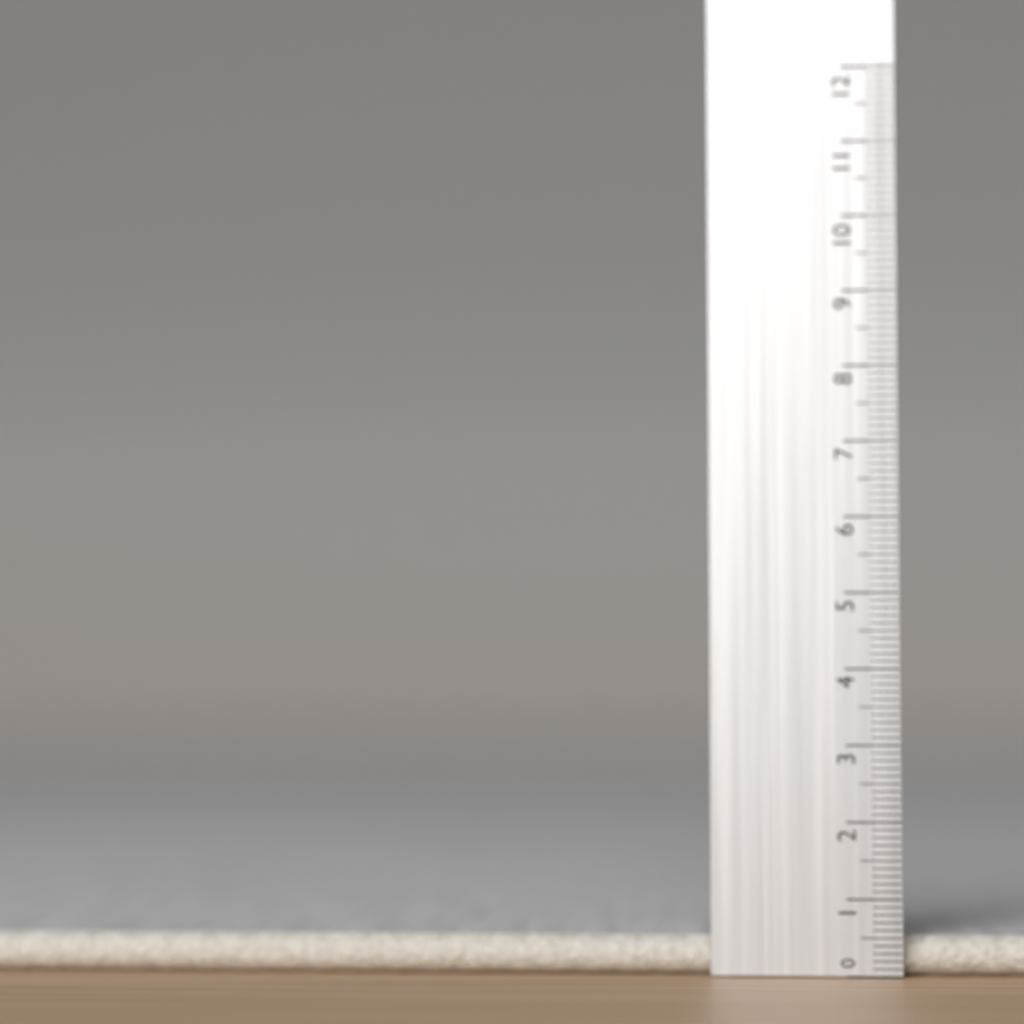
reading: 0.5 (no unit)
